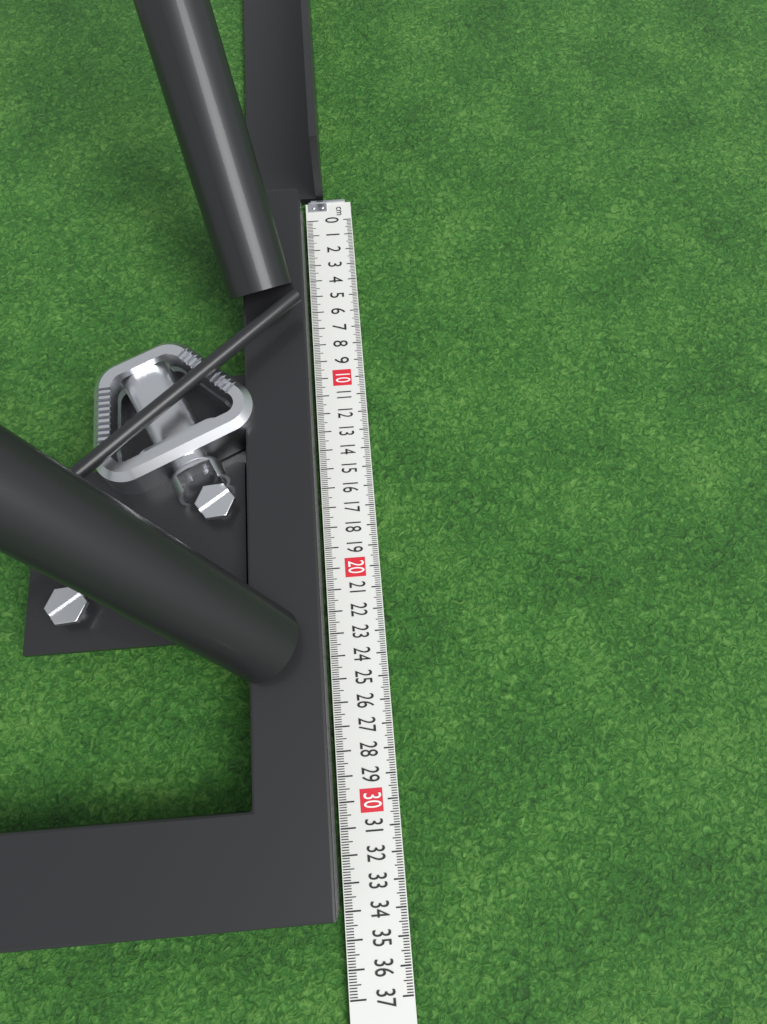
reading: 34.0 cm
